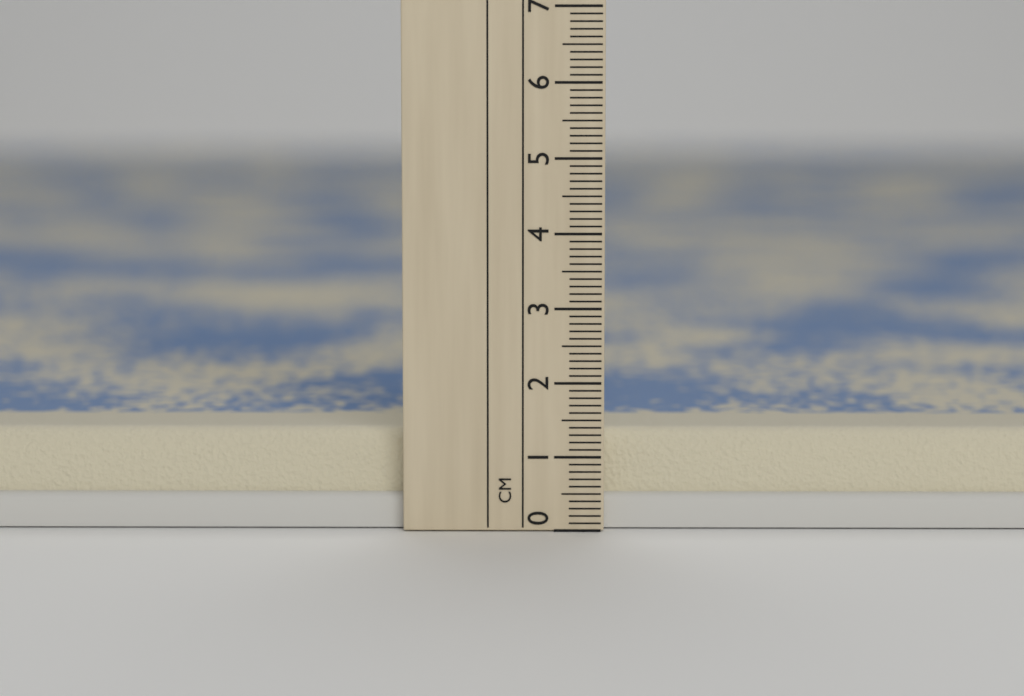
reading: 1.3 cm
